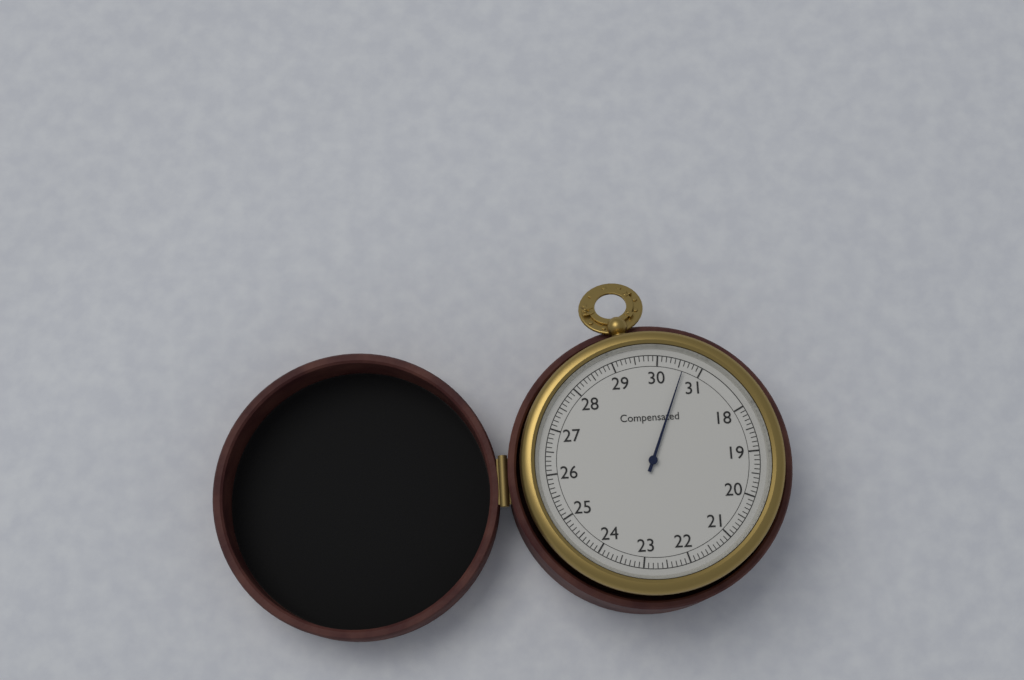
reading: 30.6 (no unit)
